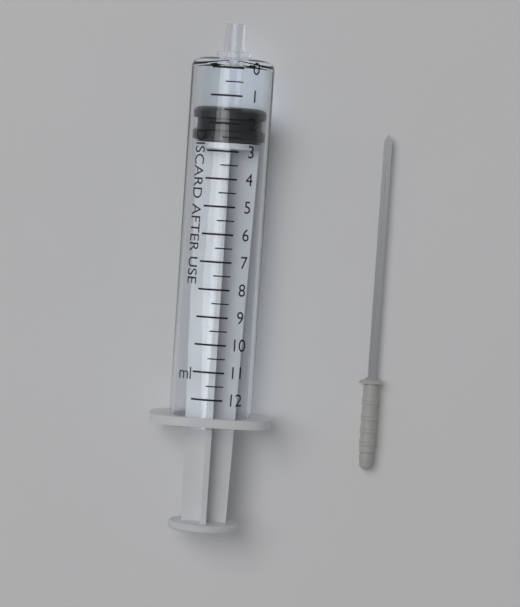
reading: 1.5 ml
